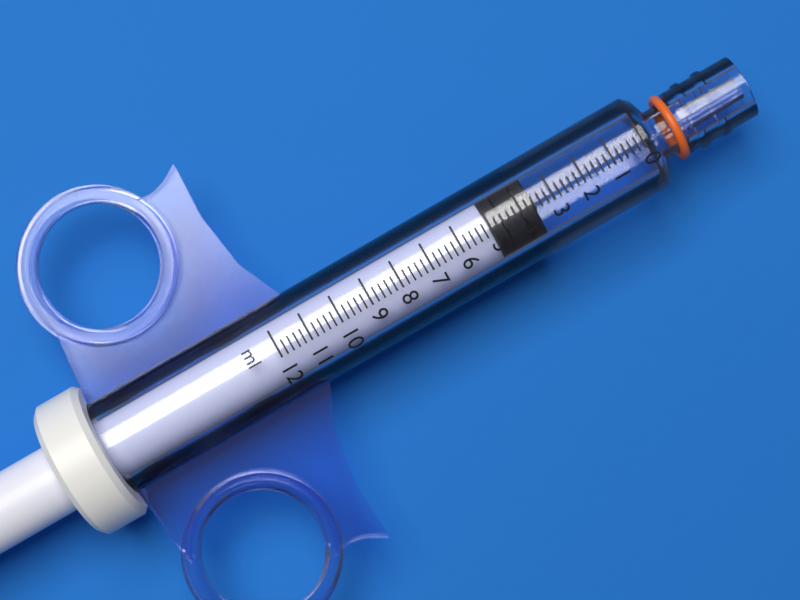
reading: 3.6 ml
